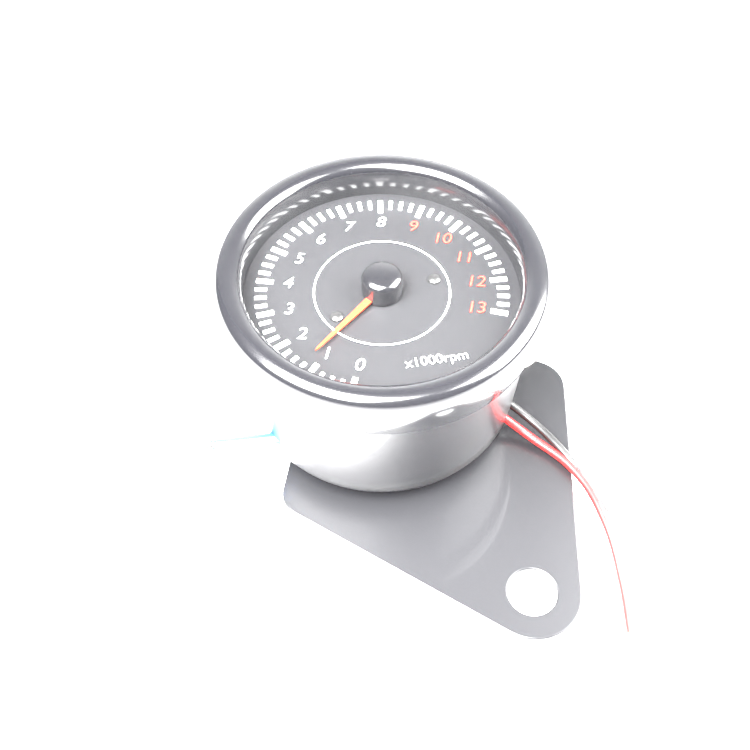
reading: 1.25 x1000 rpm
